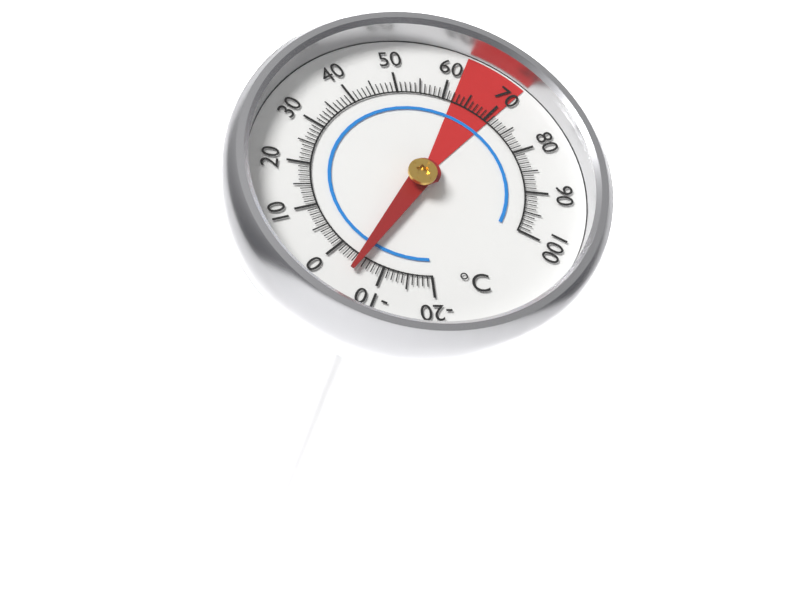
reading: -5 °C
